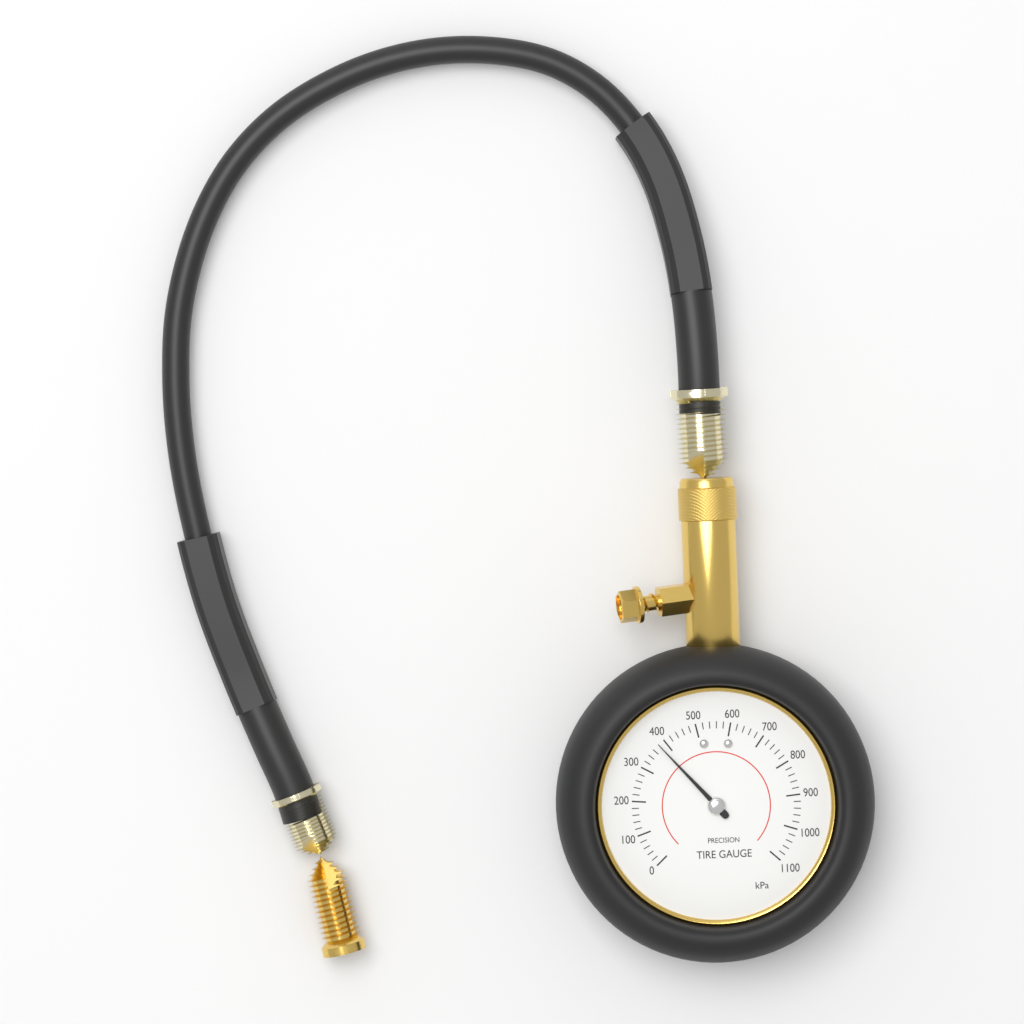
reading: 380 kPa
